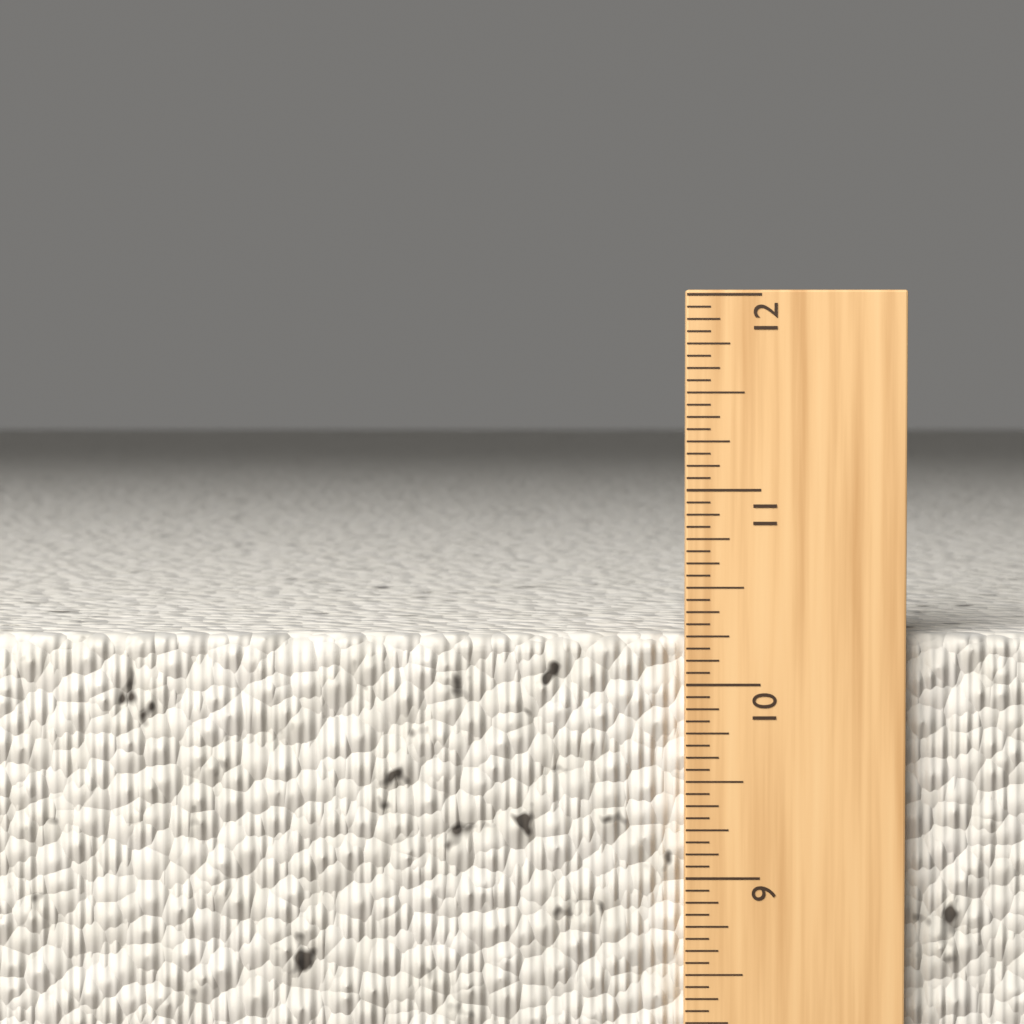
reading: 10.2500 in
